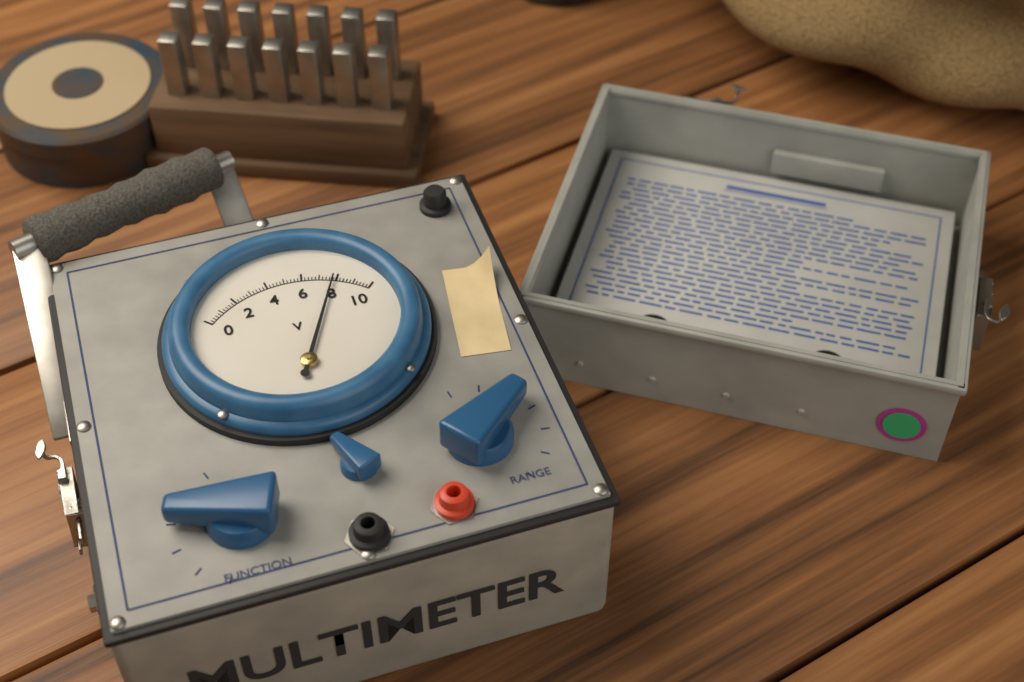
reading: 7.8 V
